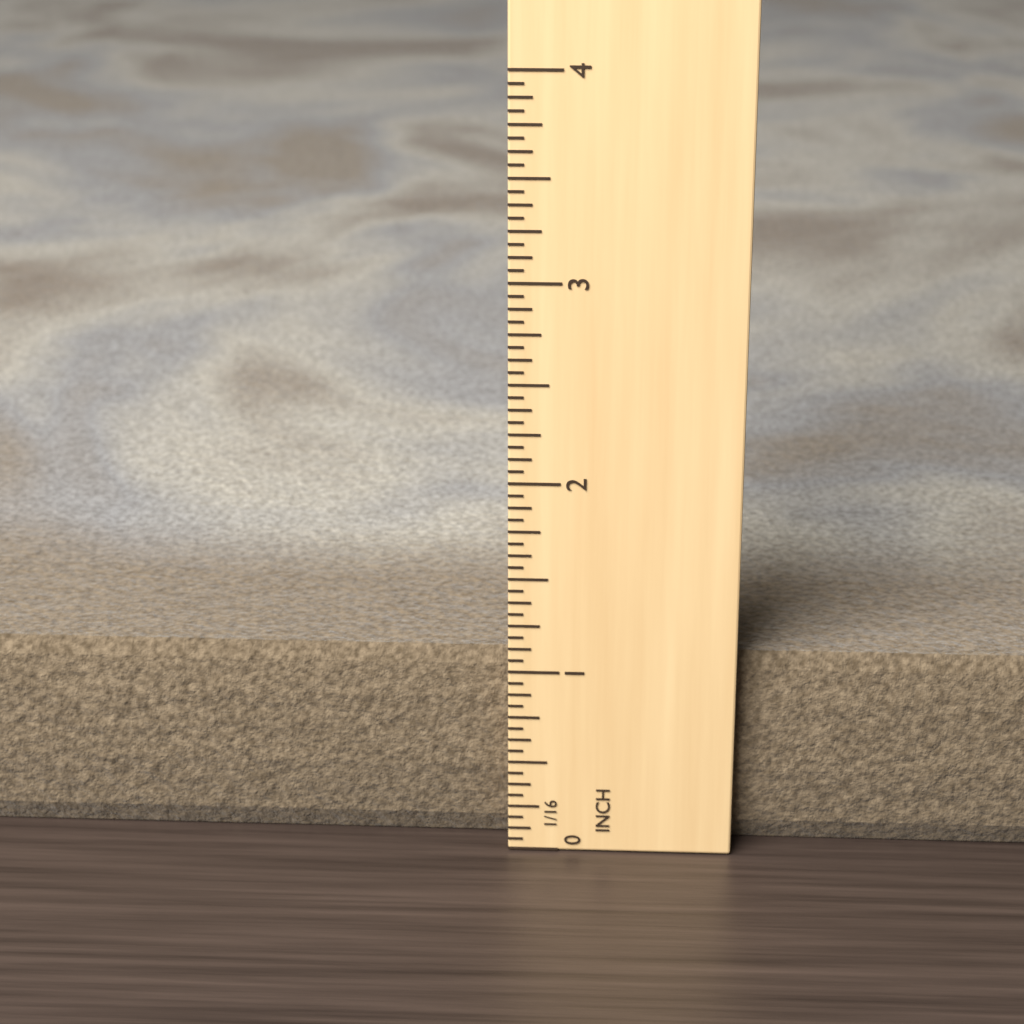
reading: 1.0625 in
